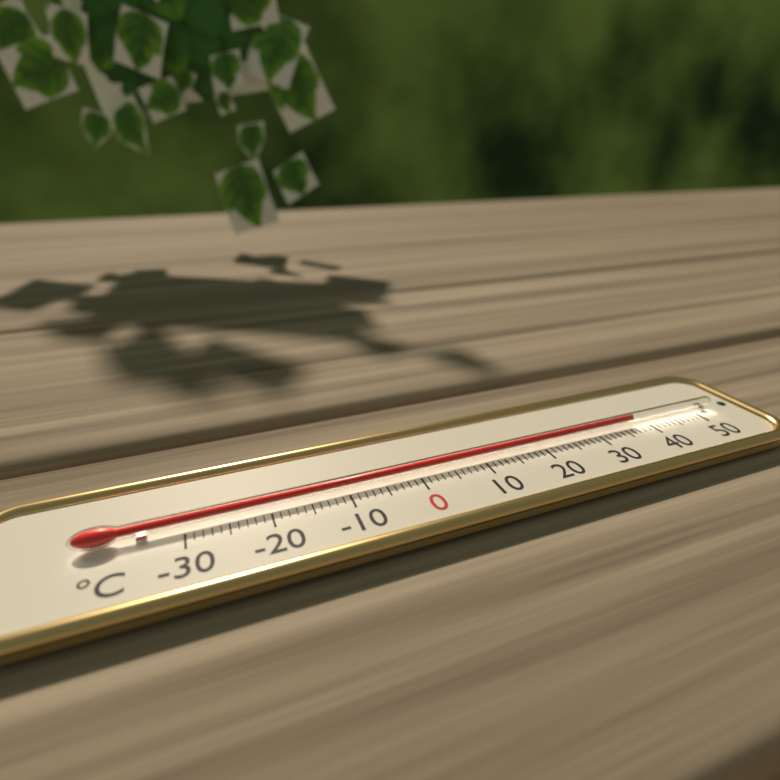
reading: 37 °C
